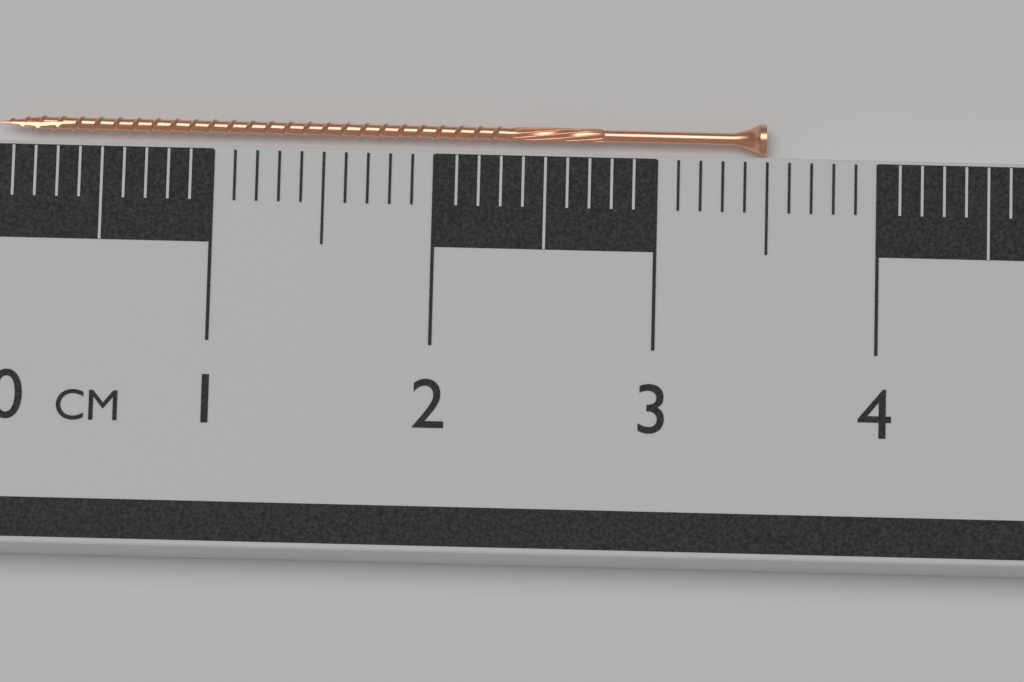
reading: 3.5 cm
